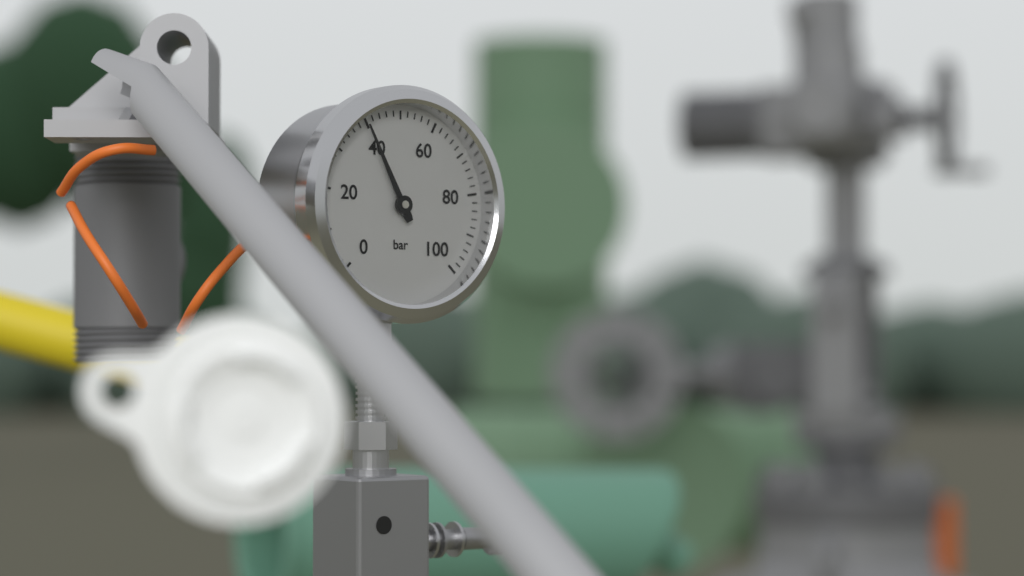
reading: 40 bar
